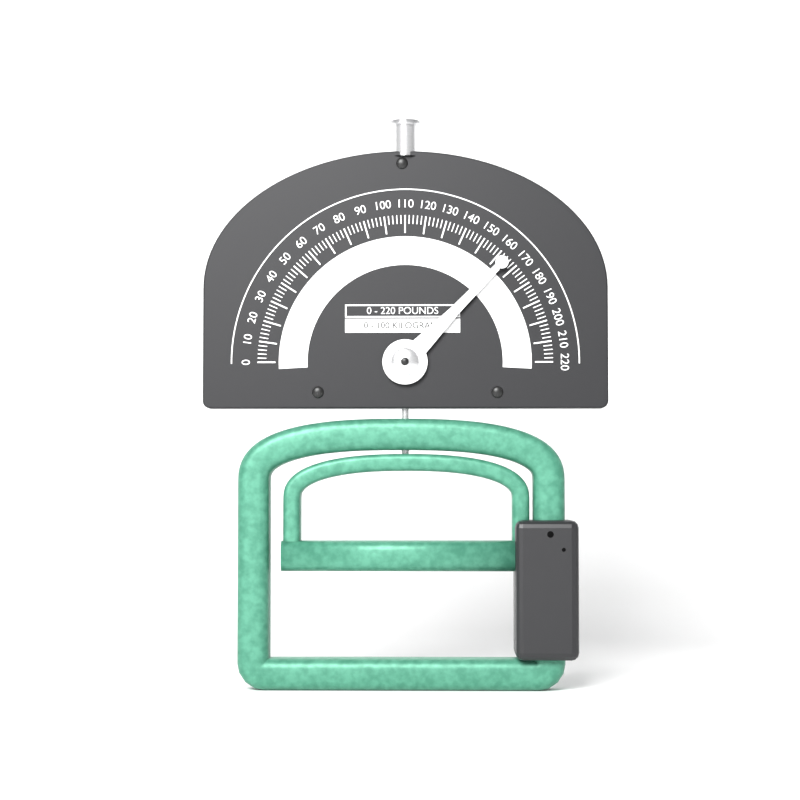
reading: 164 lb
